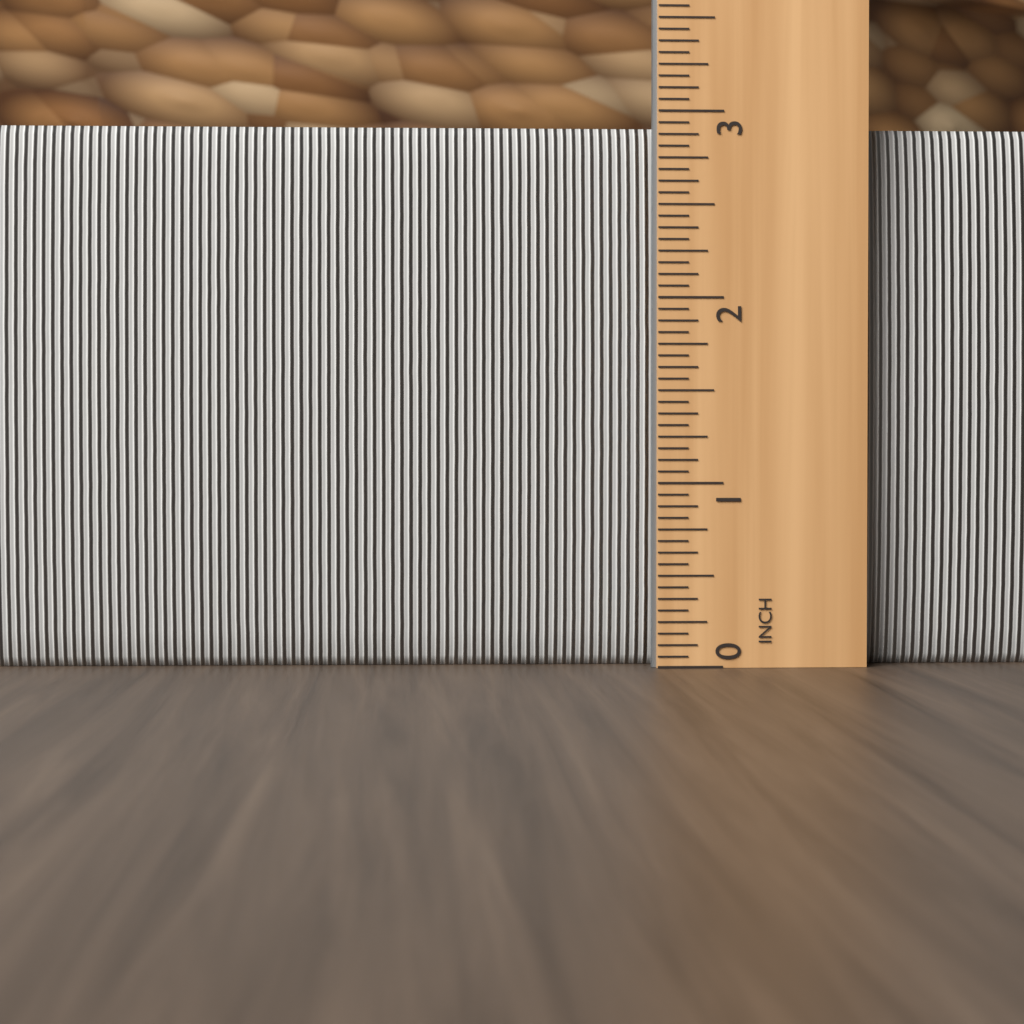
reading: 2.9375 in
